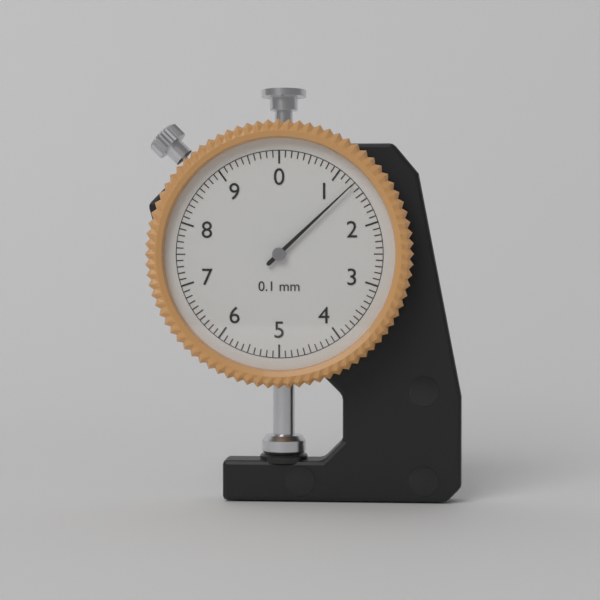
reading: 1.3 mm
